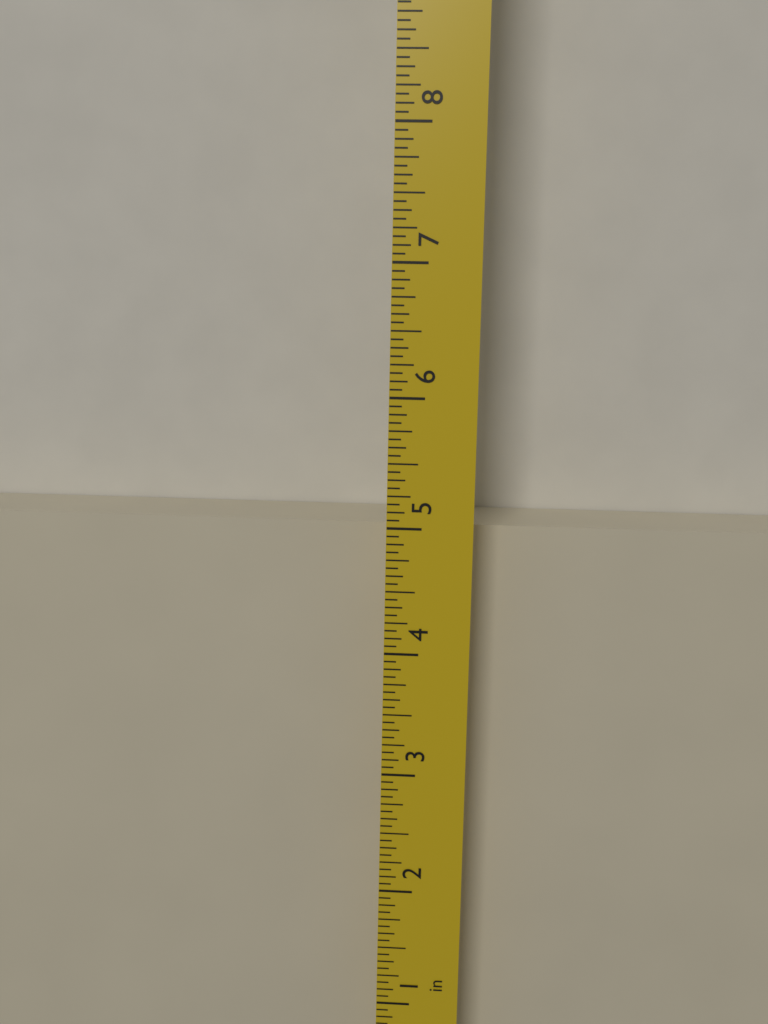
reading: 4.9375 in
